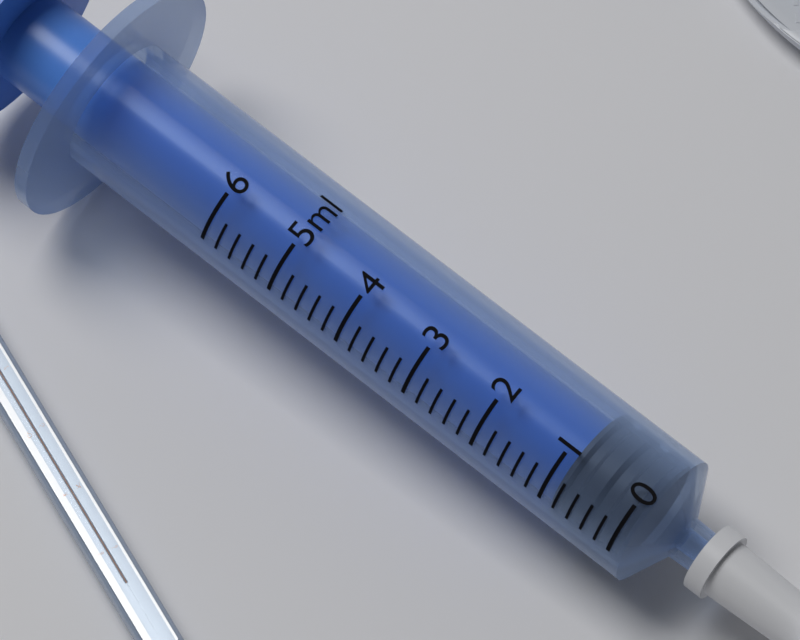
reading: 0.0 ml
